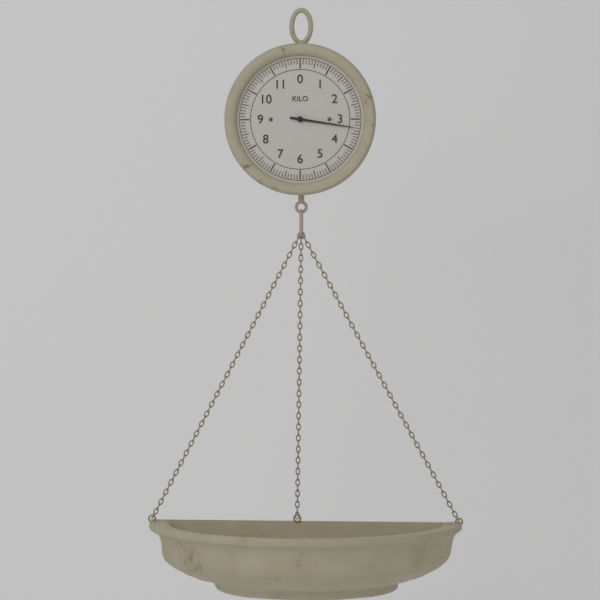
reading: 3.3 kg
